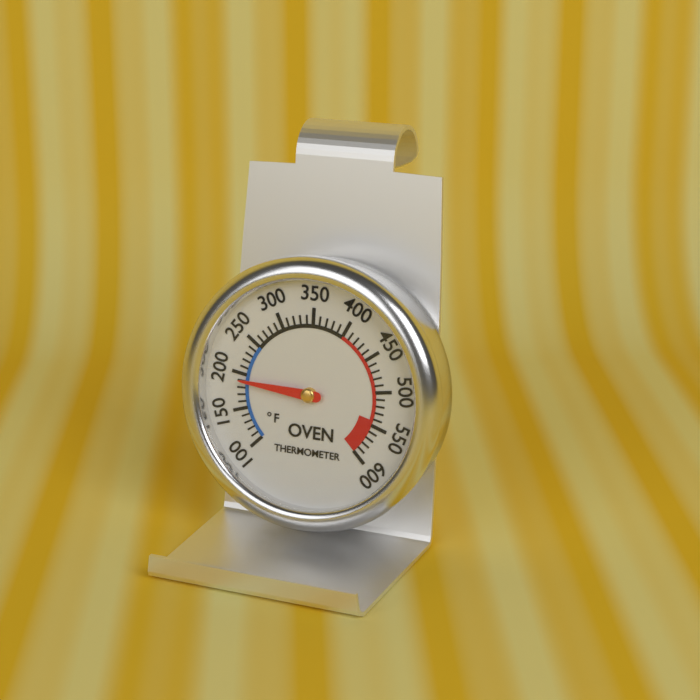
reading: 190 °F
